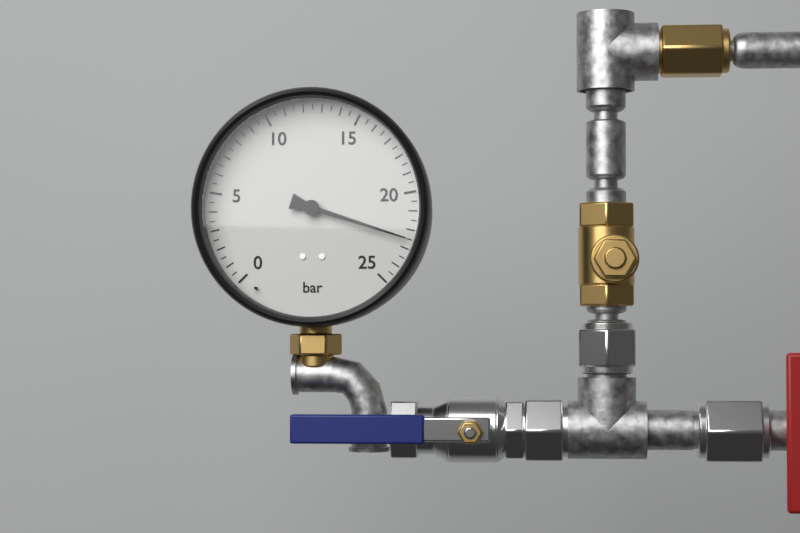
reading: 22.5 bar
